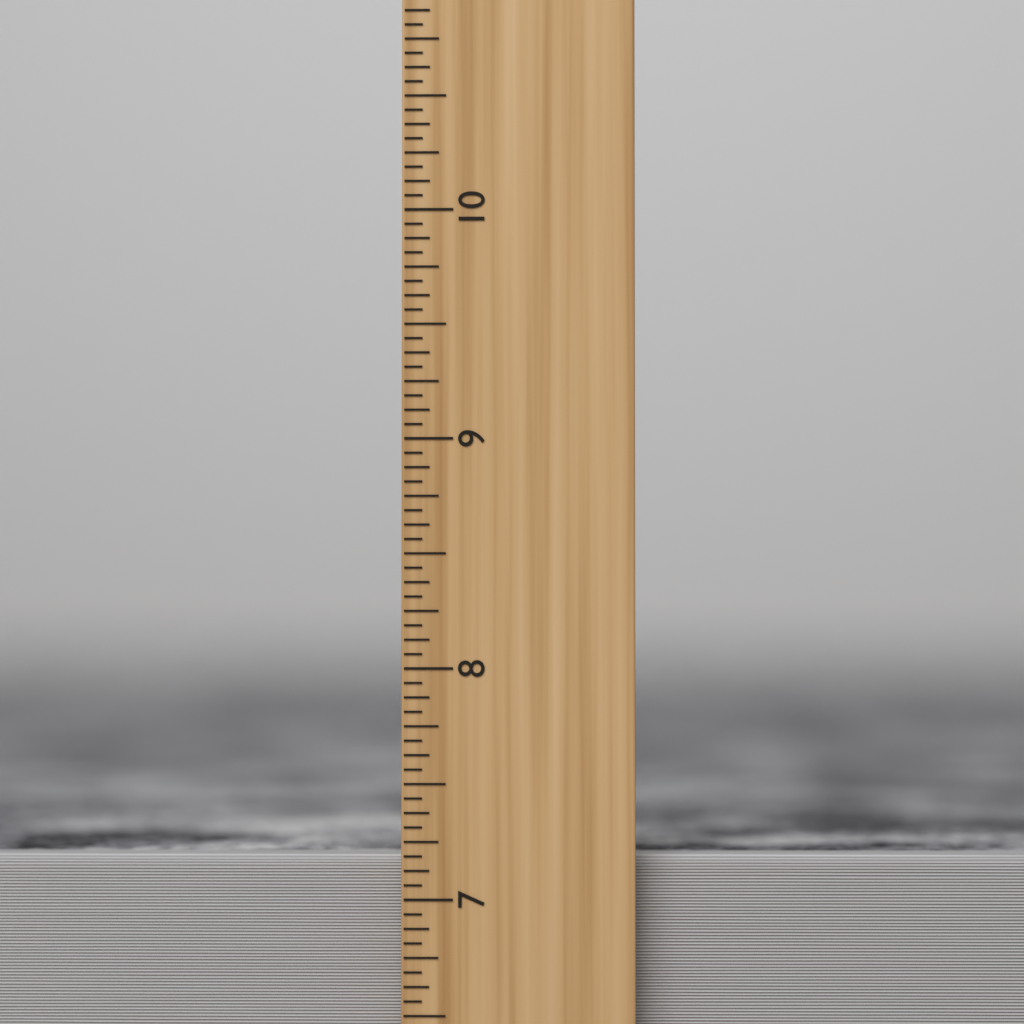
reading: 7.1875 inch
